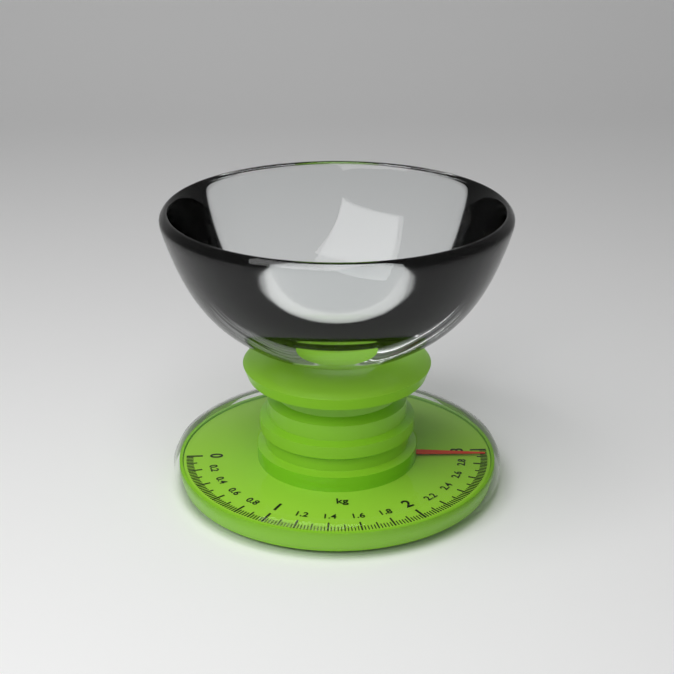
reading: 2.92 kg
